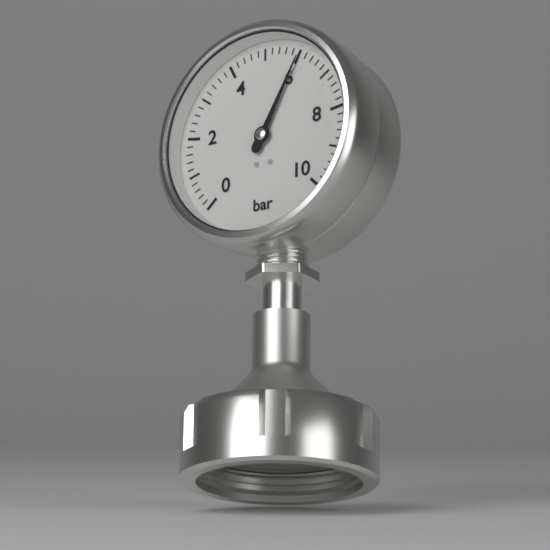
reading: 6.0 bar
